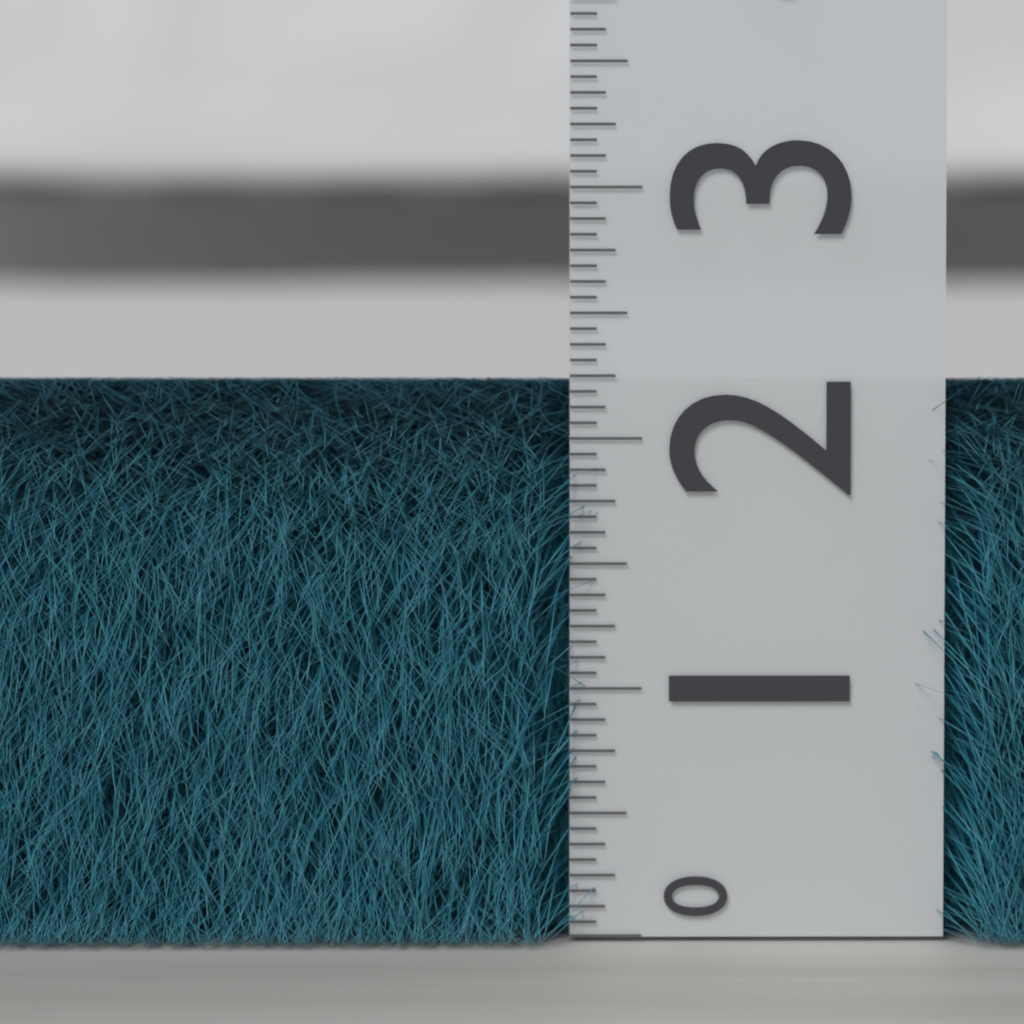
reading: 2.2500 (no unit)
